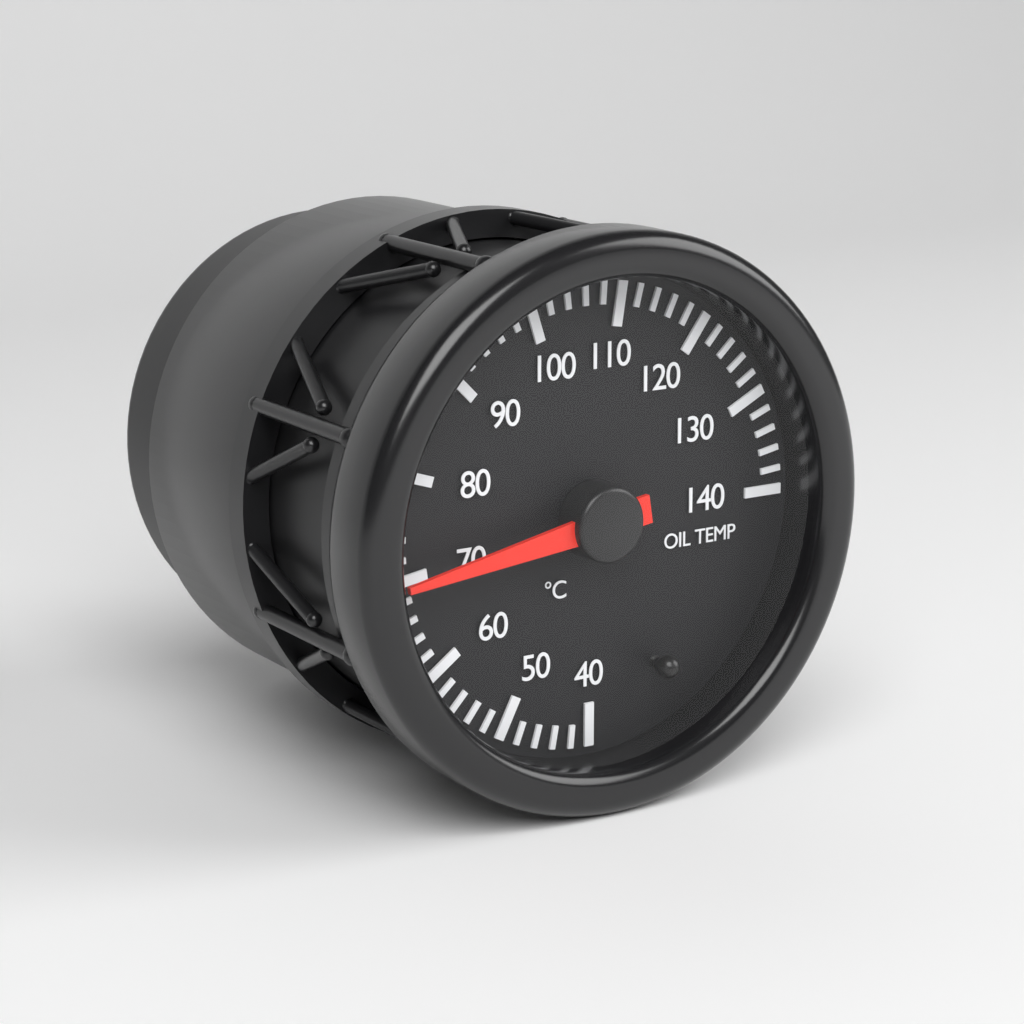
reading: 70 °C
